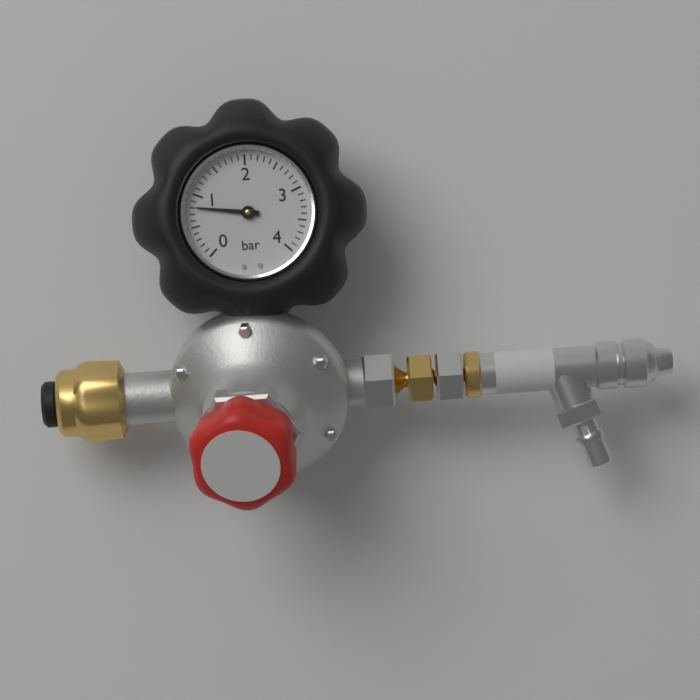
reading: 0.8 bar
